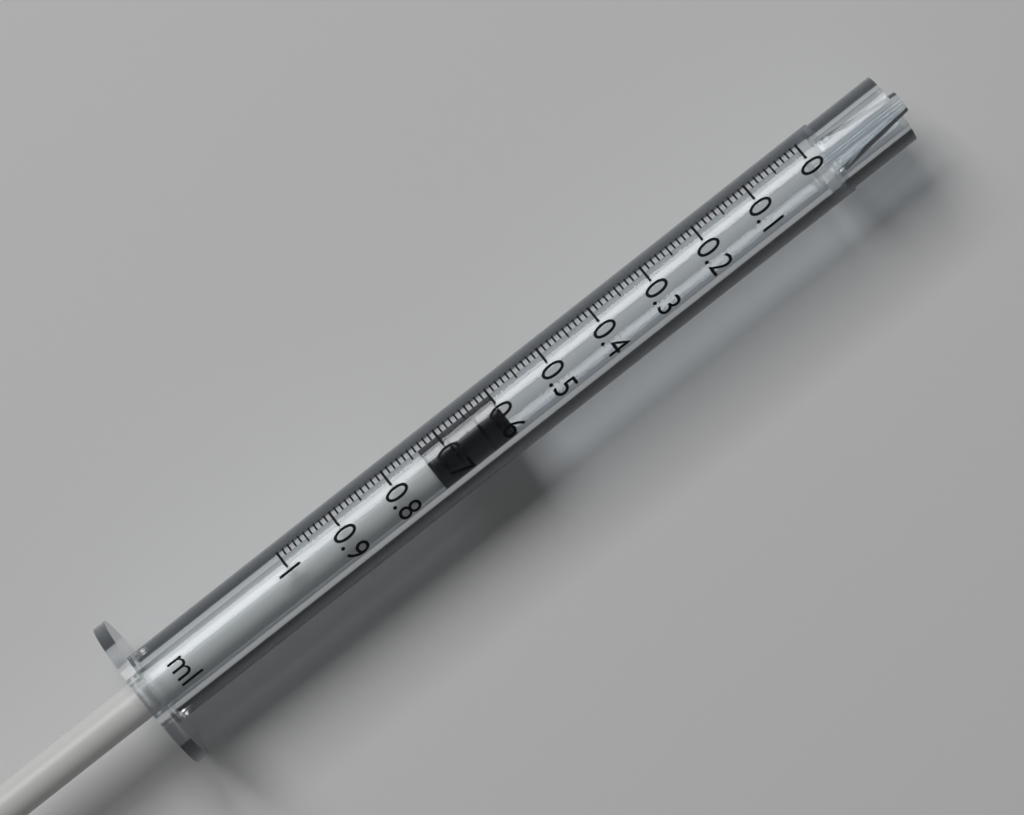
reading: 0.60 ml
